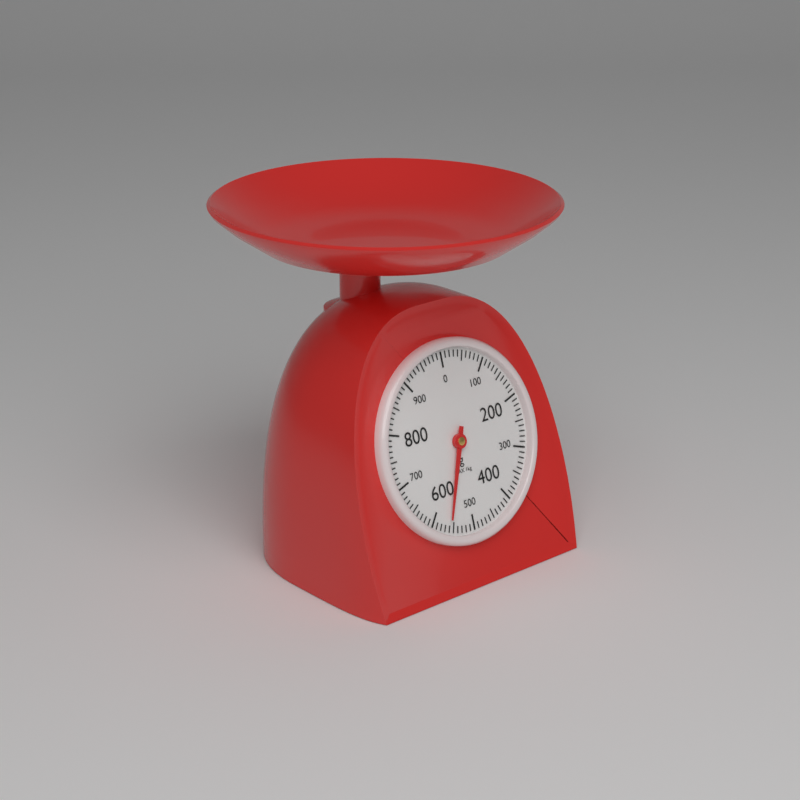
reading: 560 g
